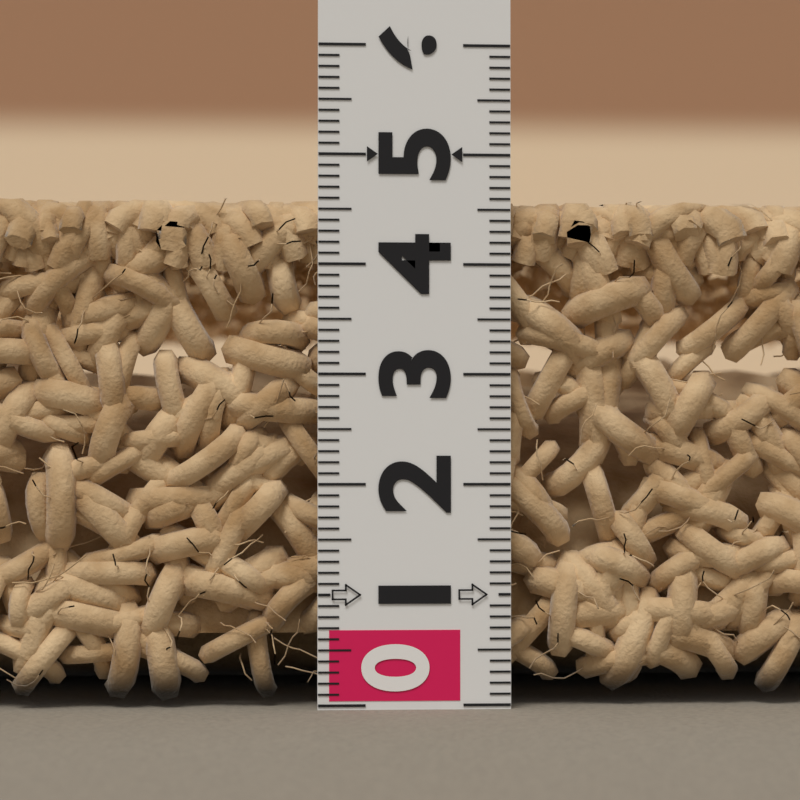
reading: 4.6 (no unit)
